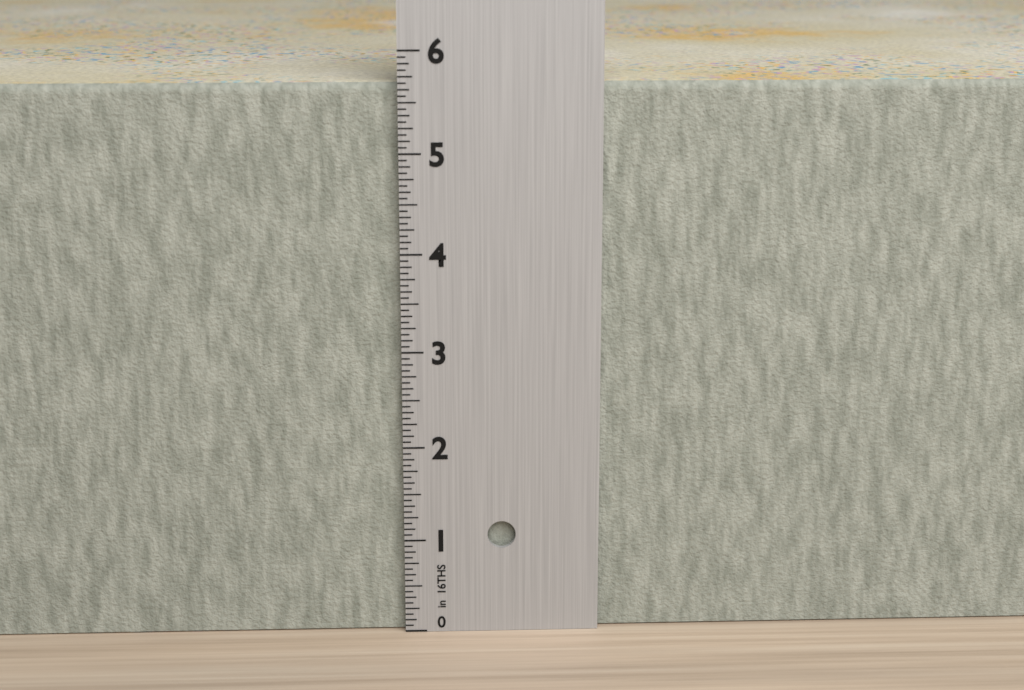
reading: 5.6875 in
